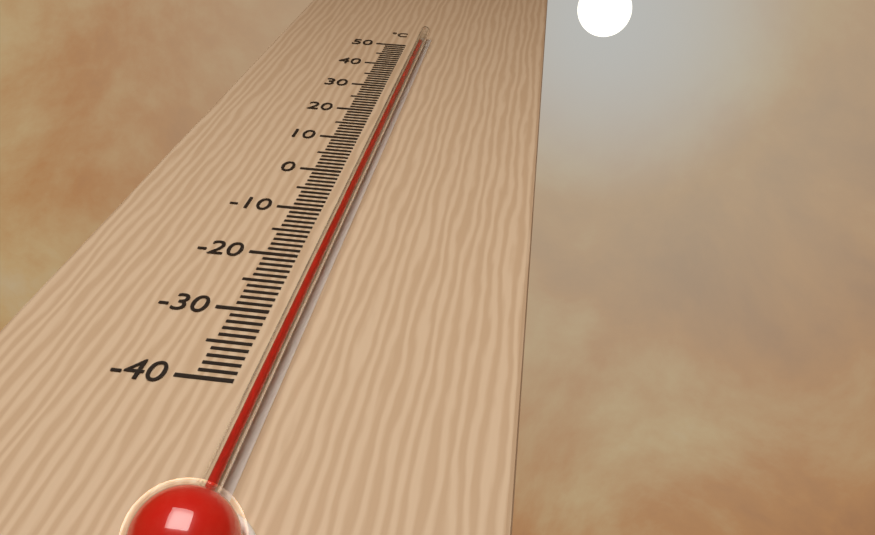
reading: 47 °C
